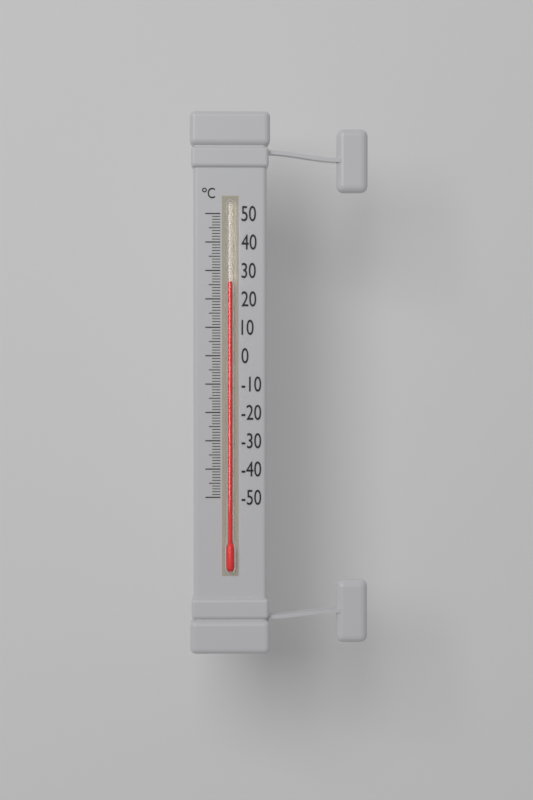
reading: 26 °C
